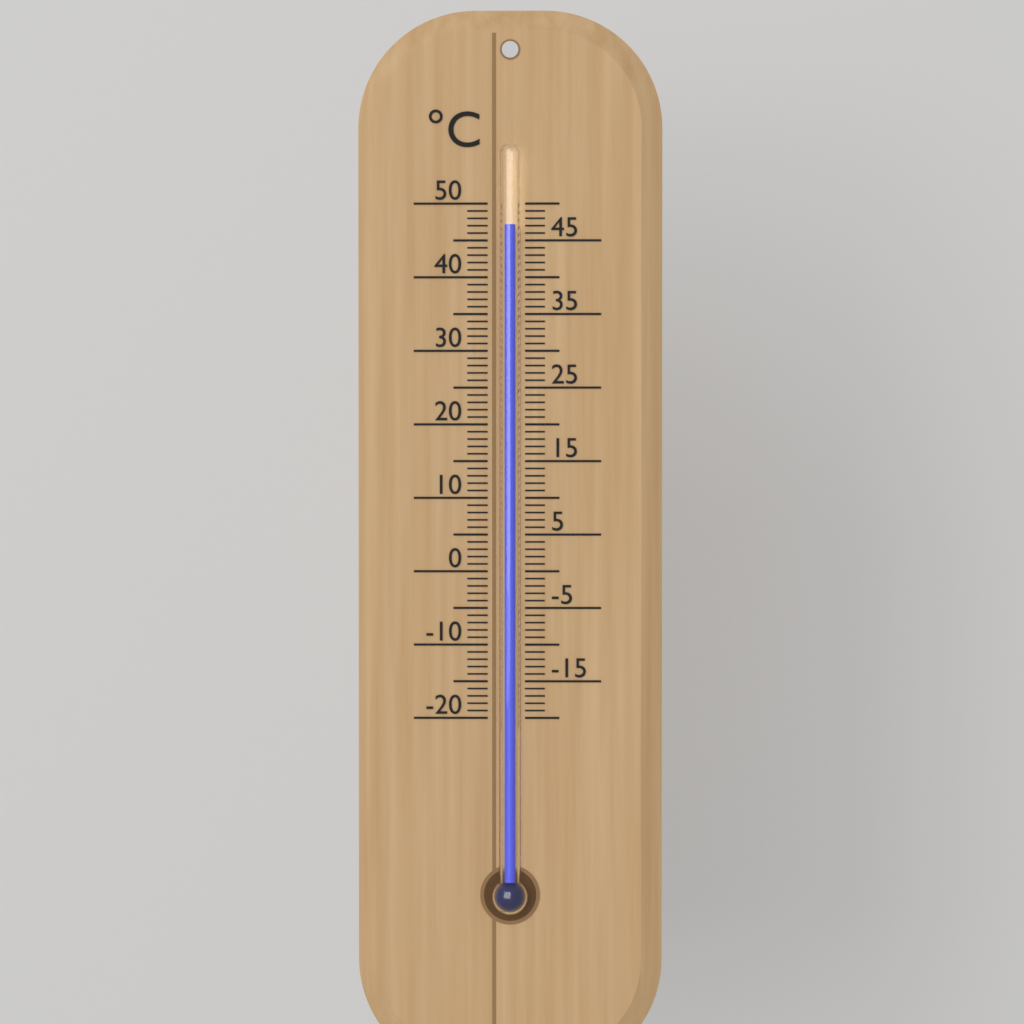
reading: 47 °C
